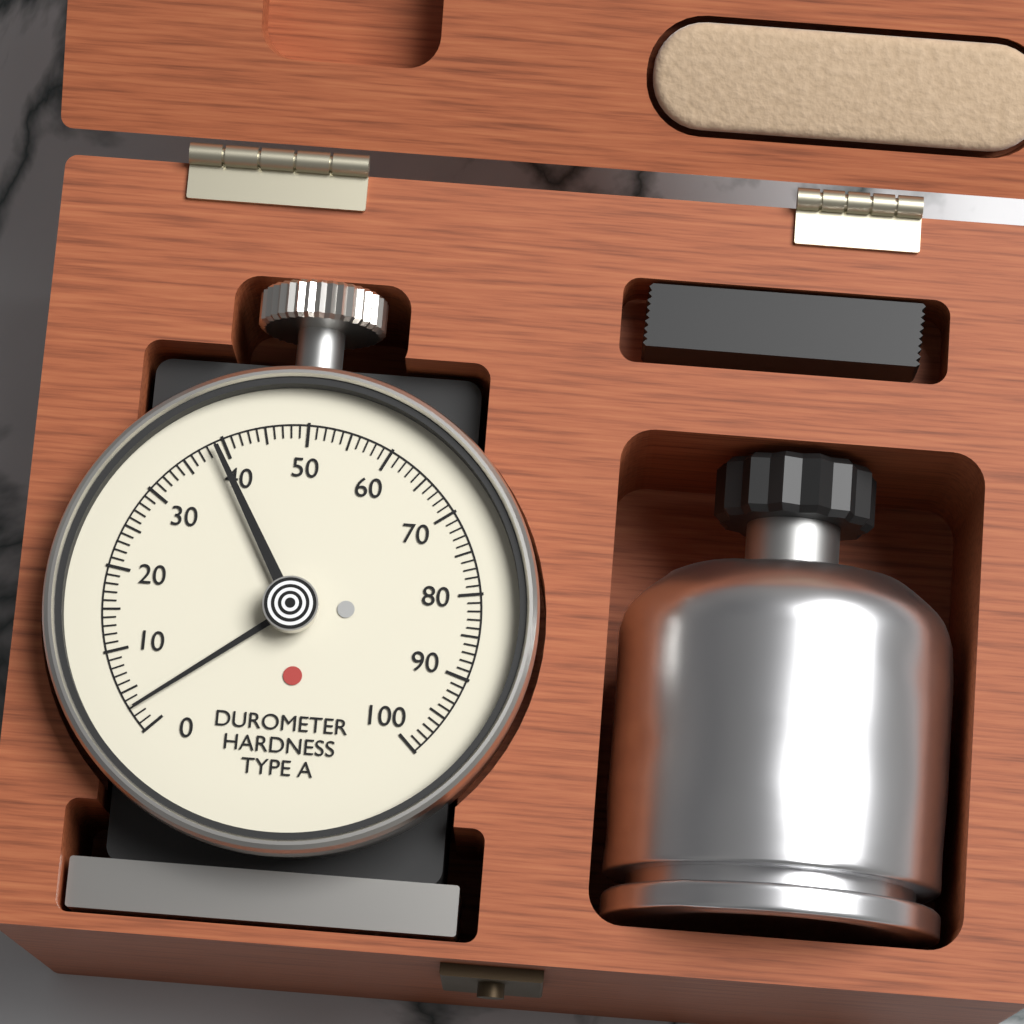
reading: 3 Shore A
